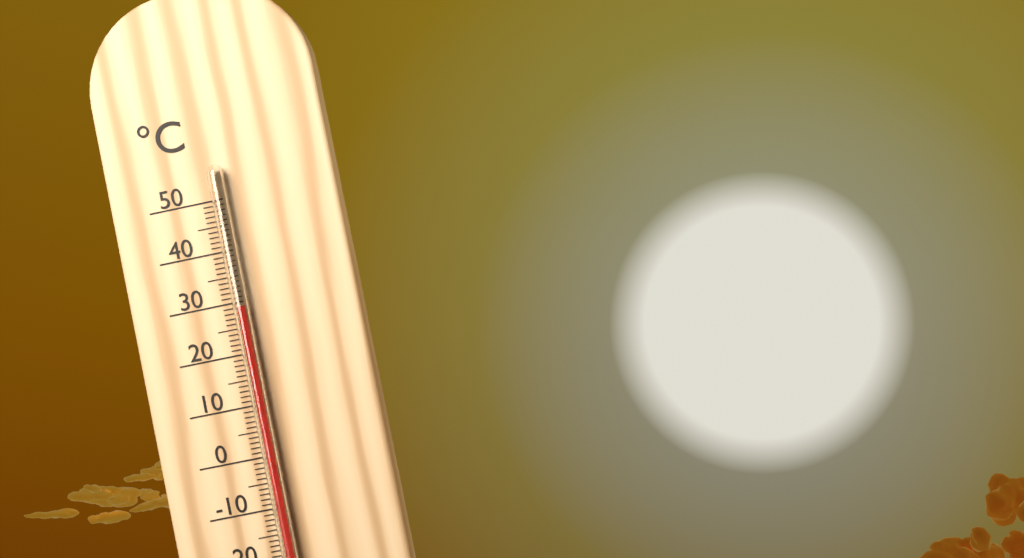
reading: 29 °C
